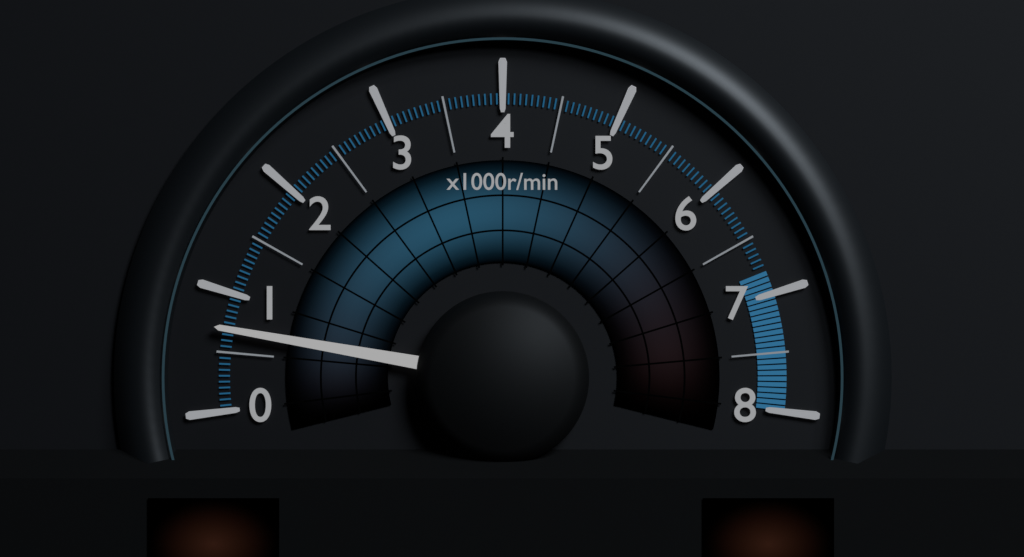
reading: 700 r/min
